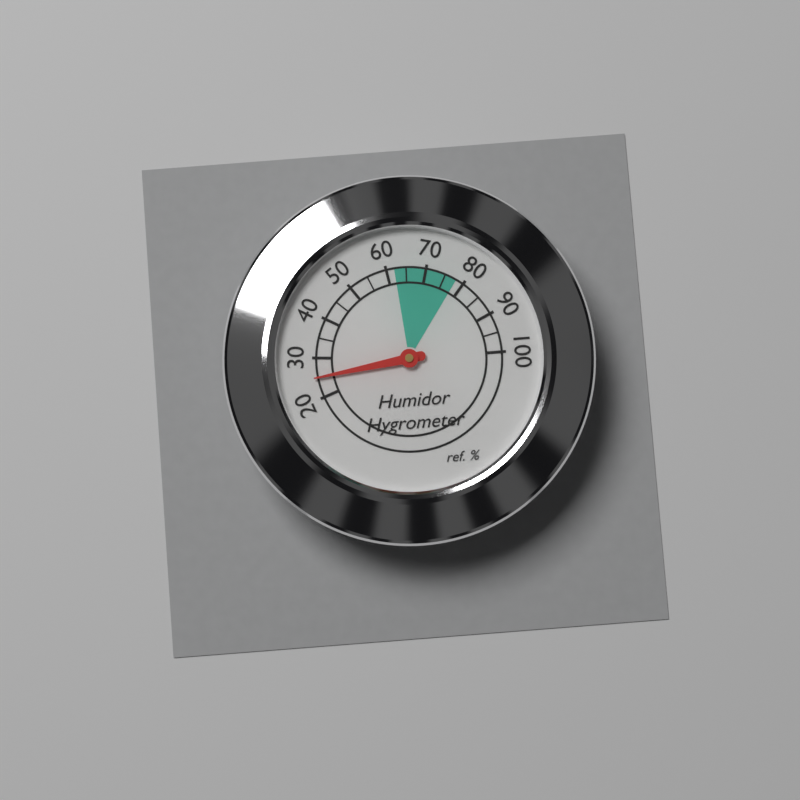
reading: 25 %
